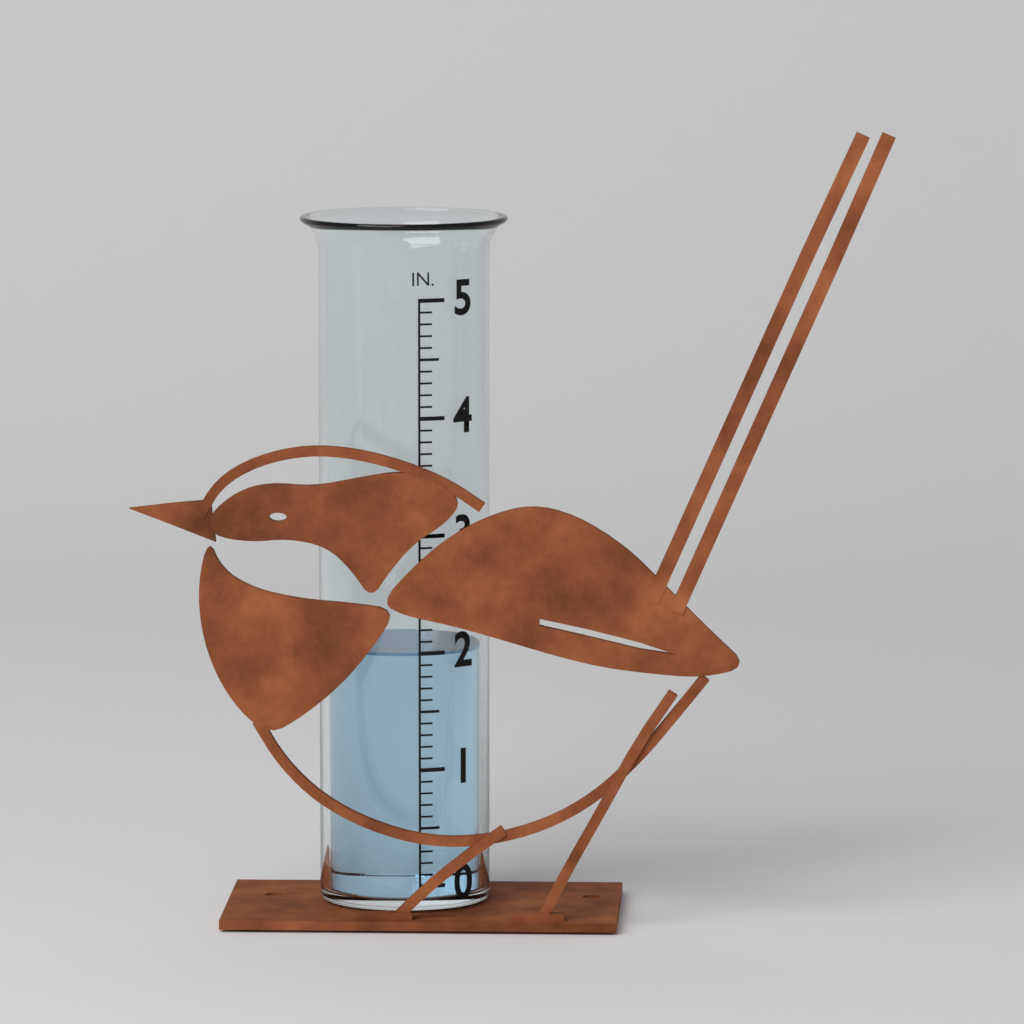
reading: 2.0 in
